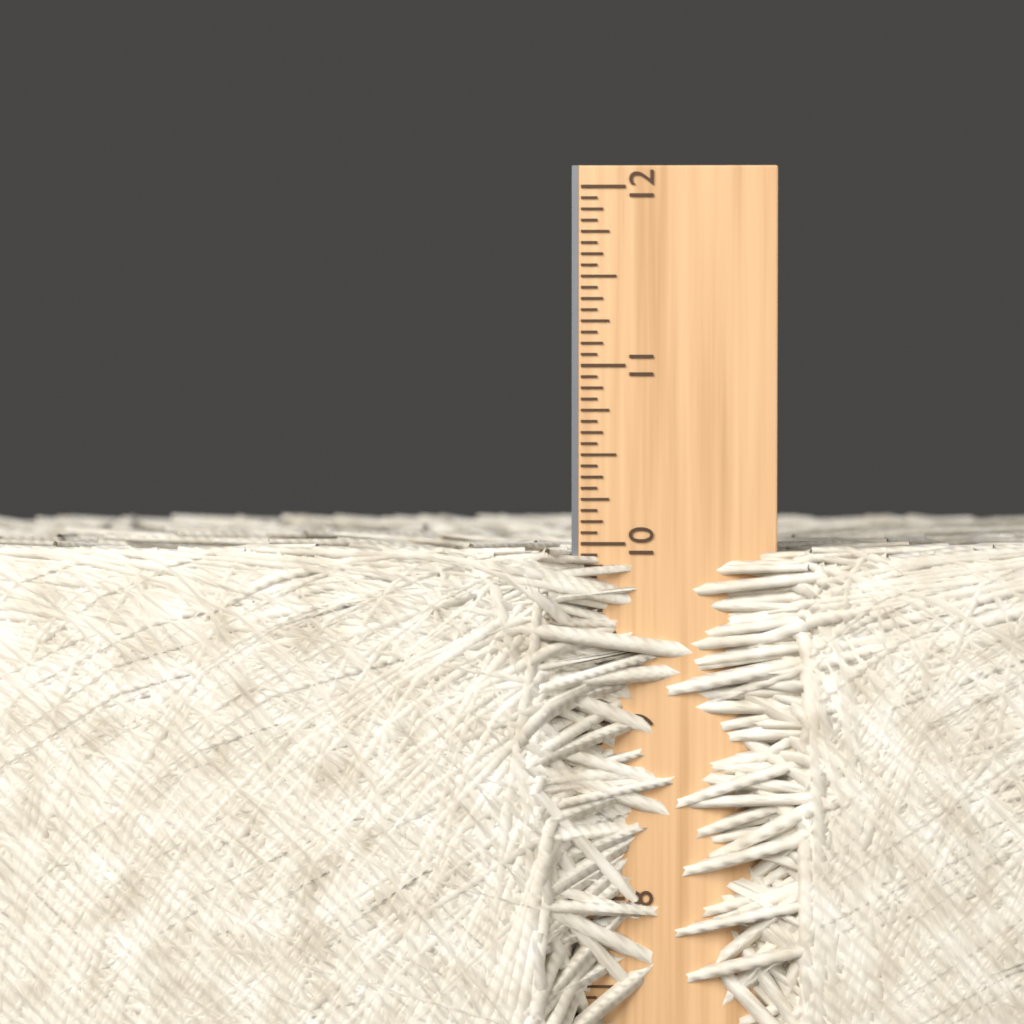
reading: 10.0000 in
